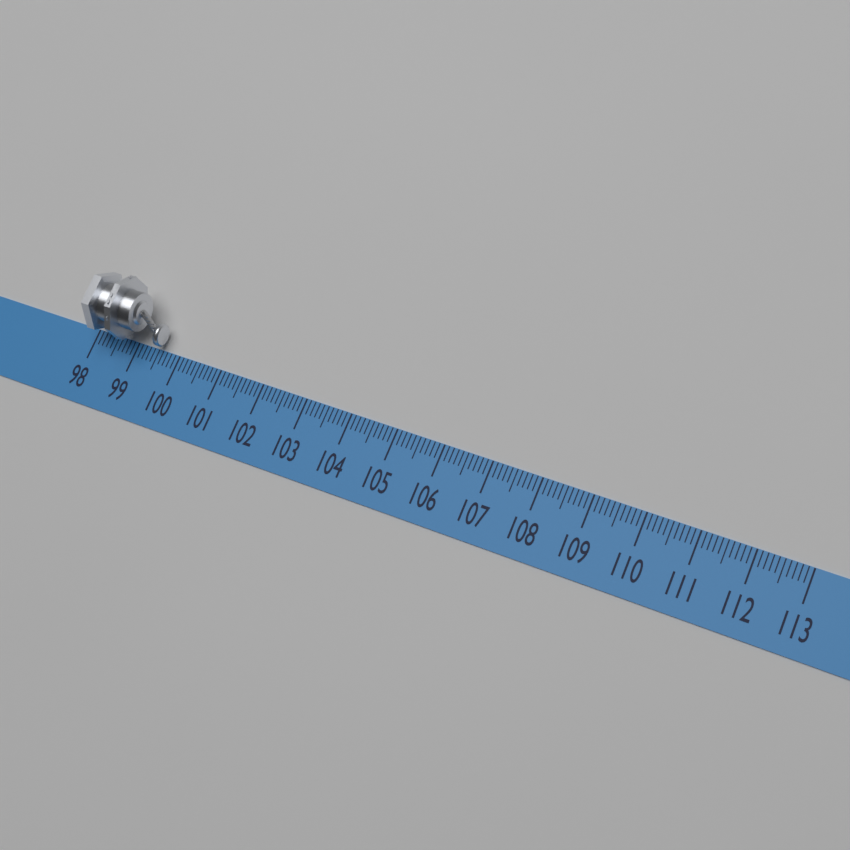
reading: 99.6 (no unit)
